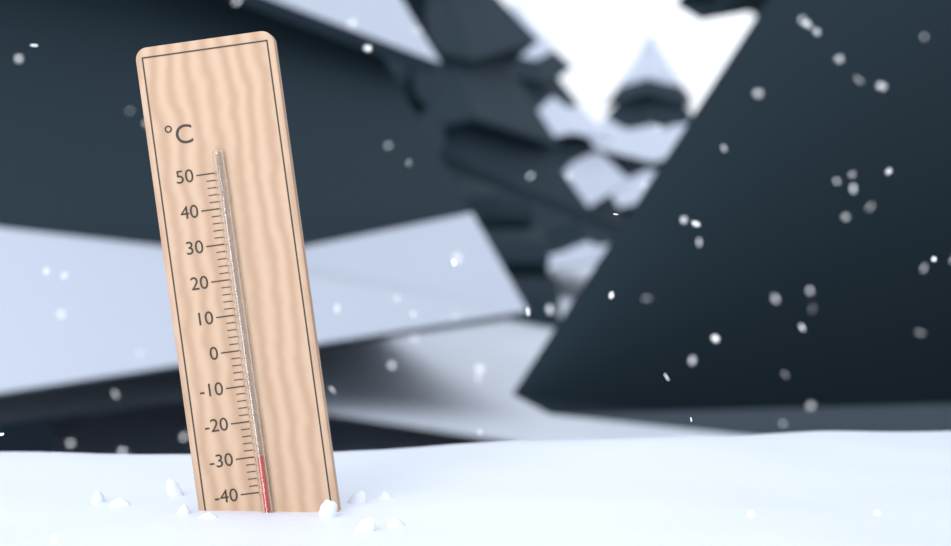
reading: -30 °C
